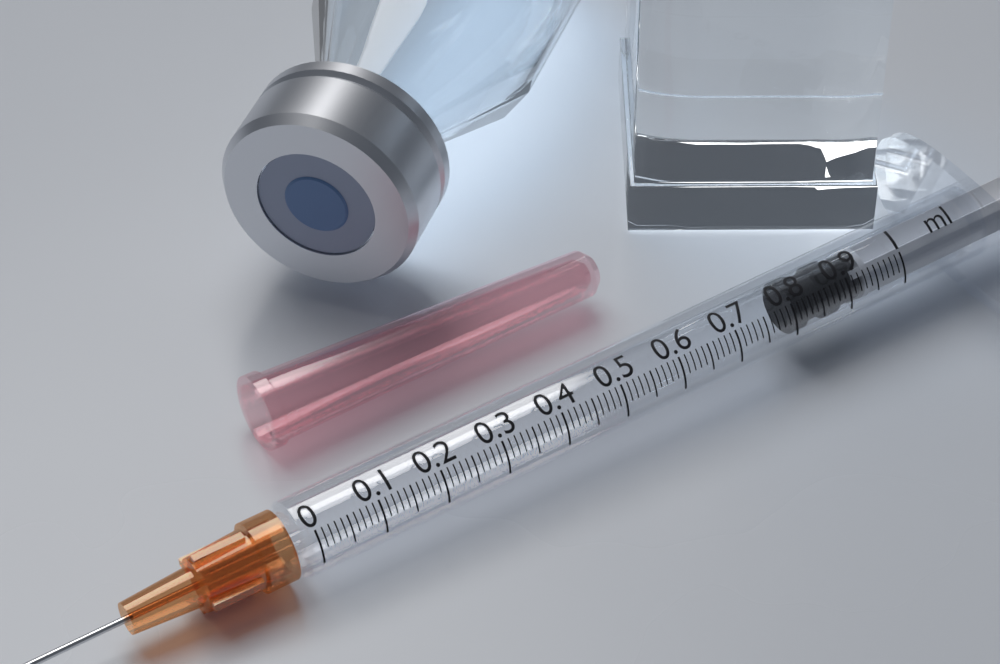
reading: 0.81 ml
